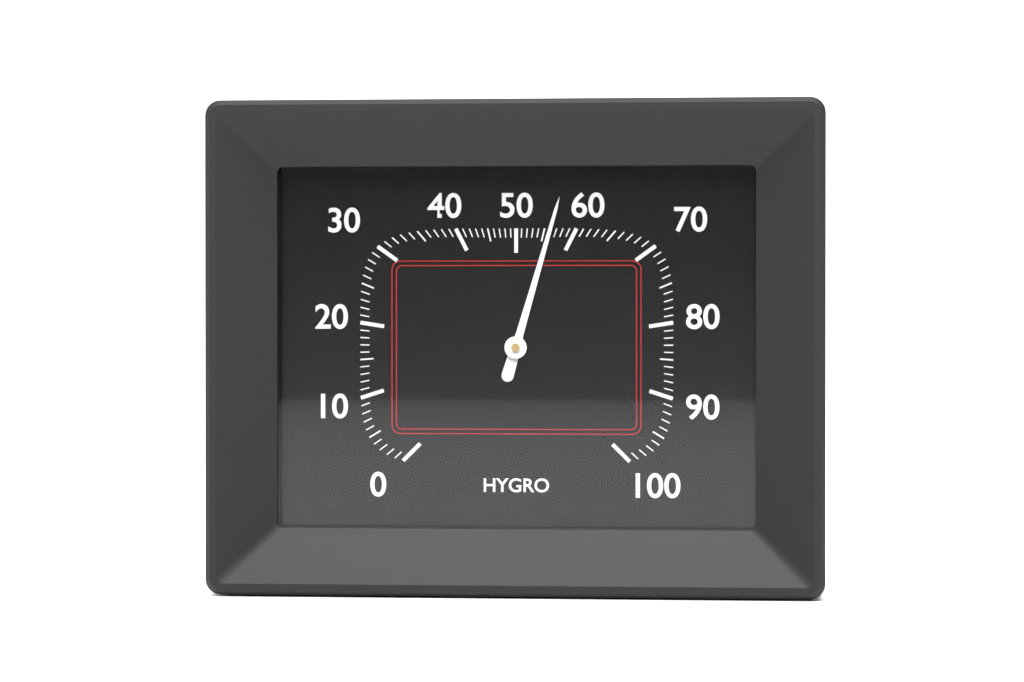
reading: 56 %
